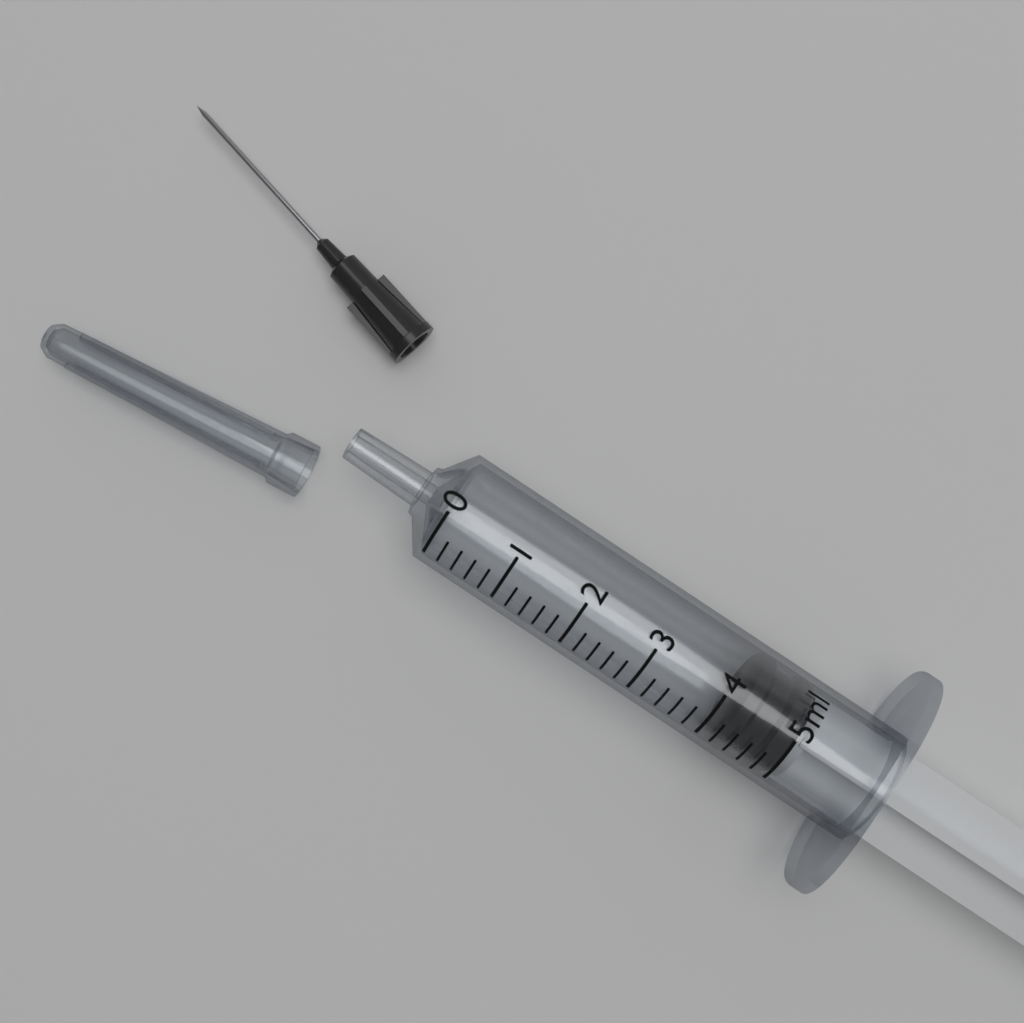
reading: 4.2 ml
